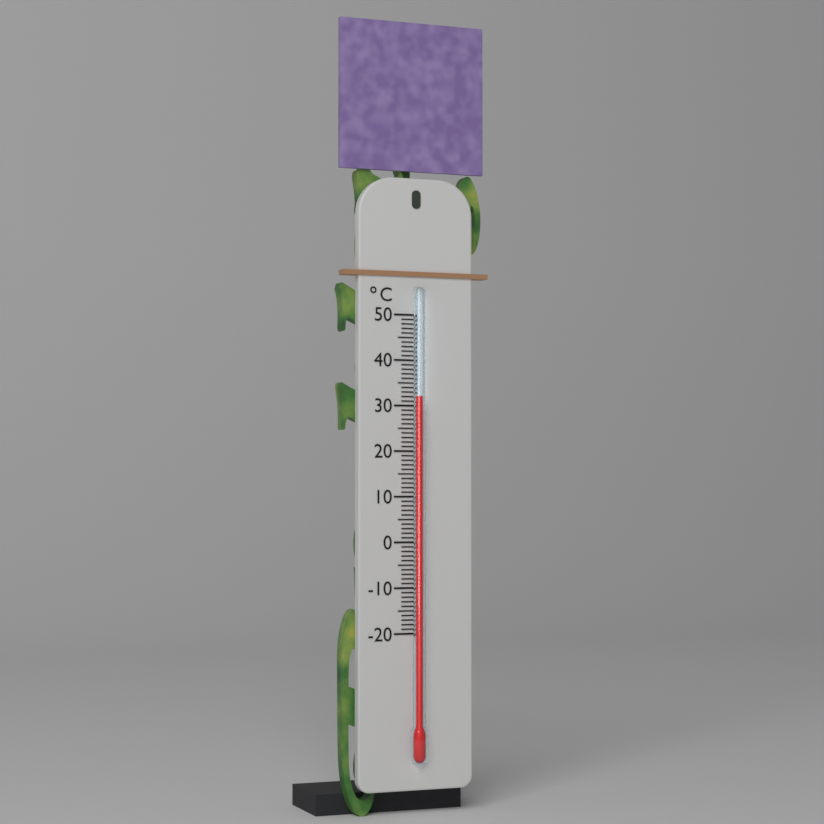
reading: 32 °C
